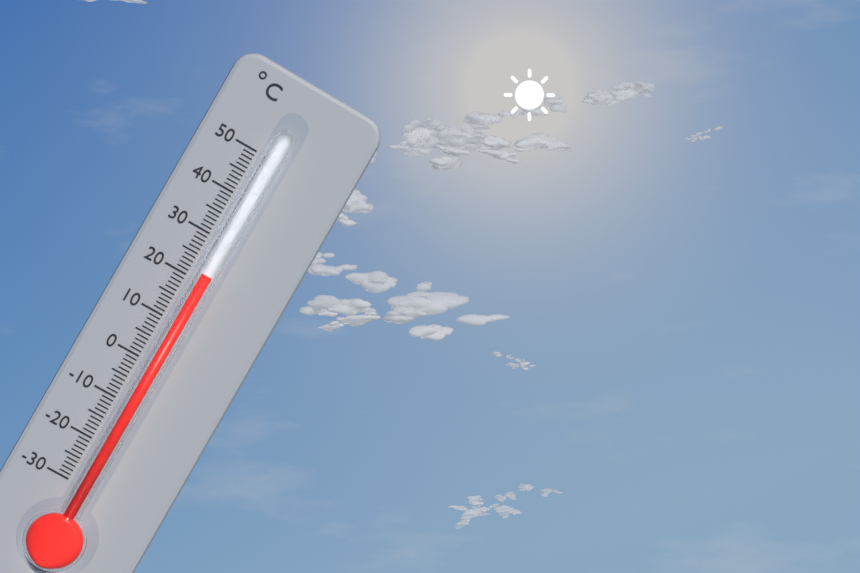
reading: 22 °C
